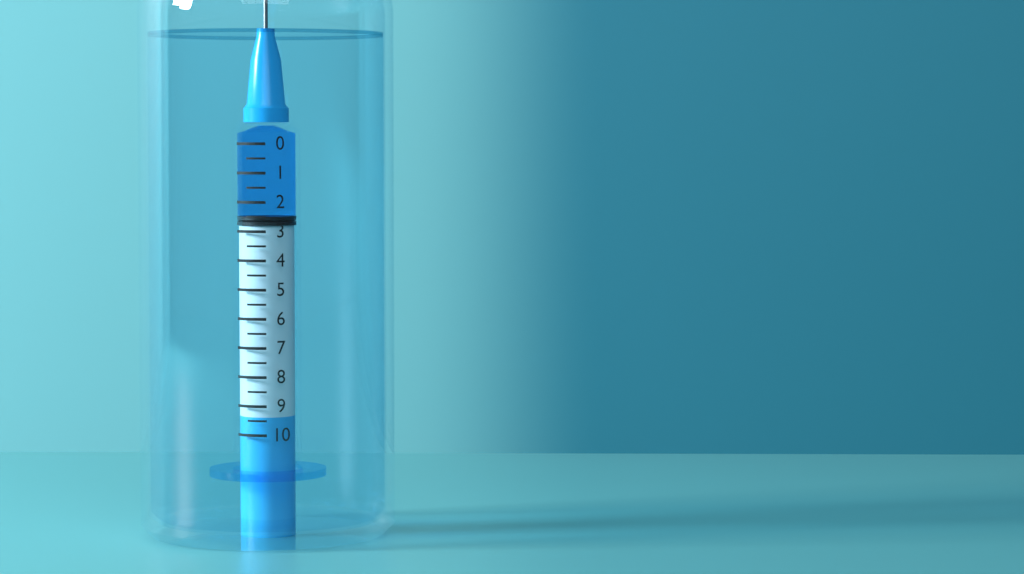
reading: 2.5 (no unit)
